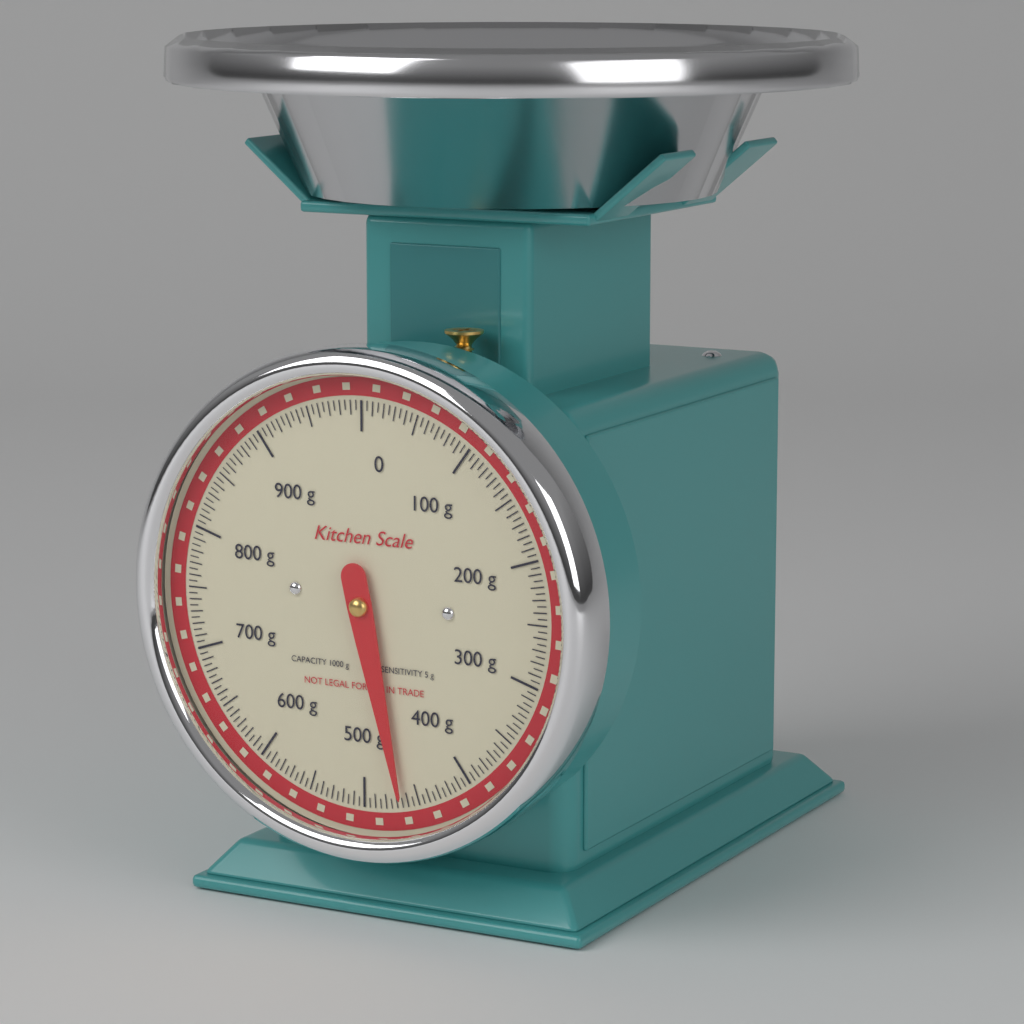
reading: 465 g
